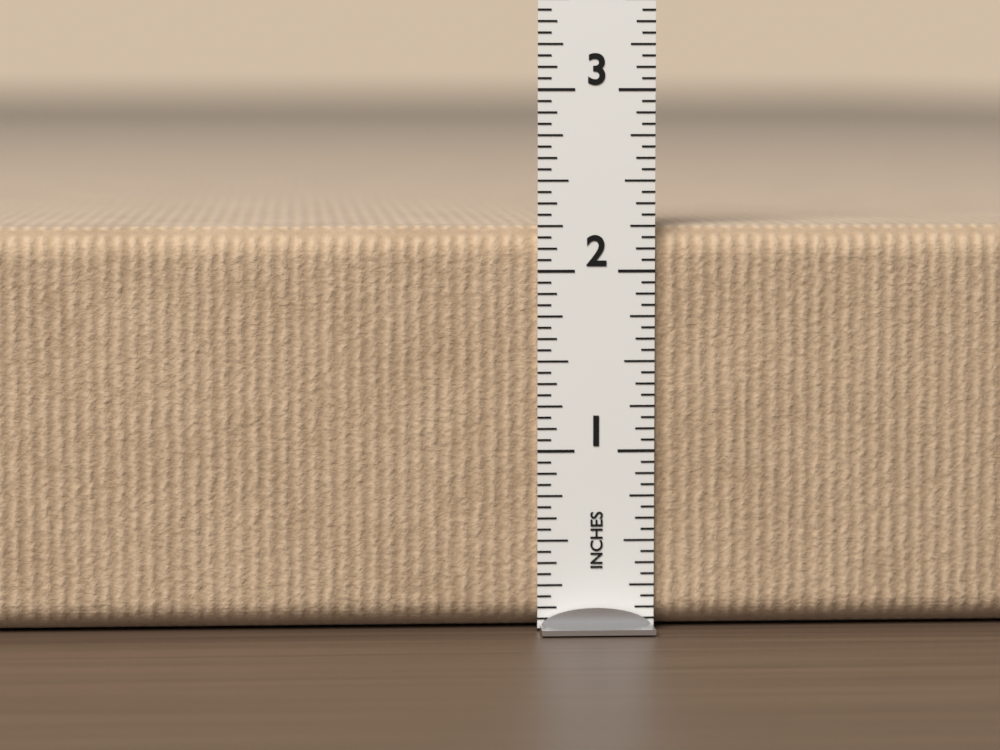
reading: 2.2500 in
